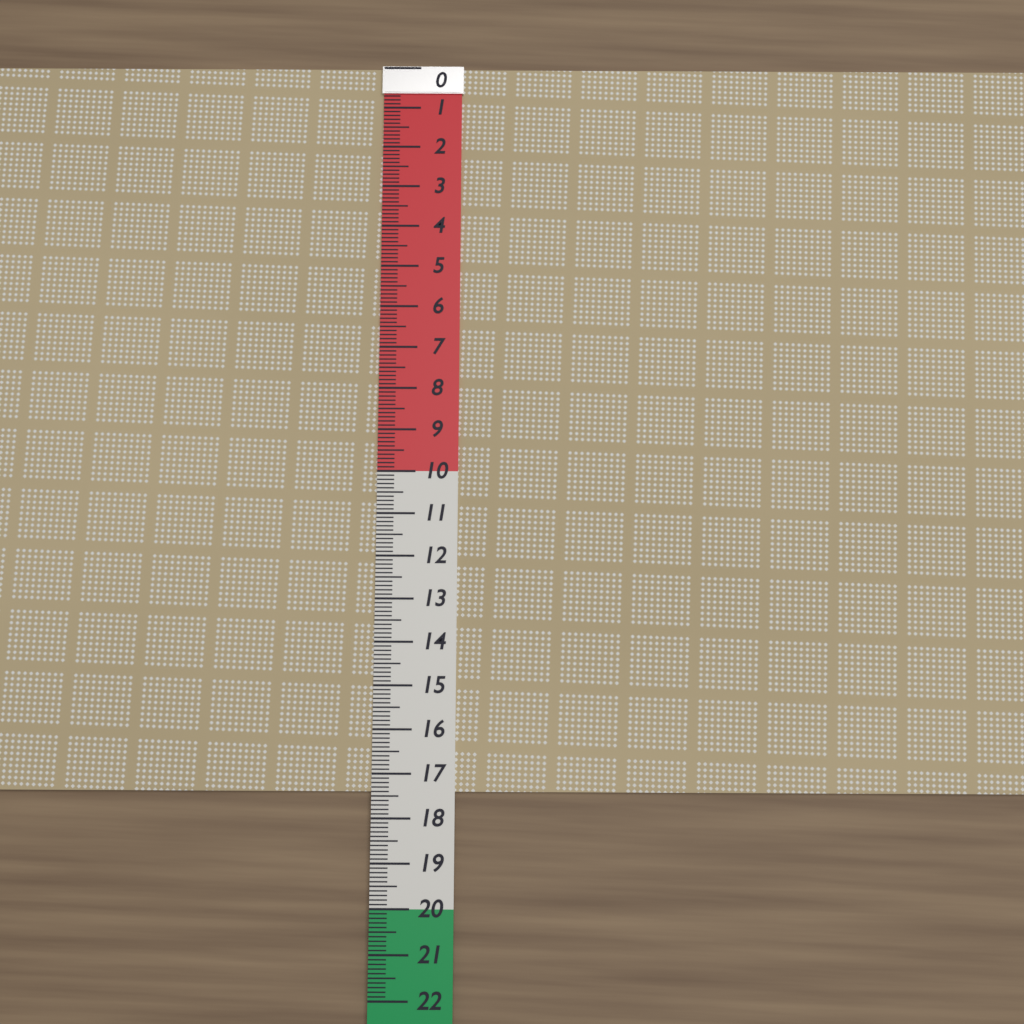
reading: 17.4 (no unit)
